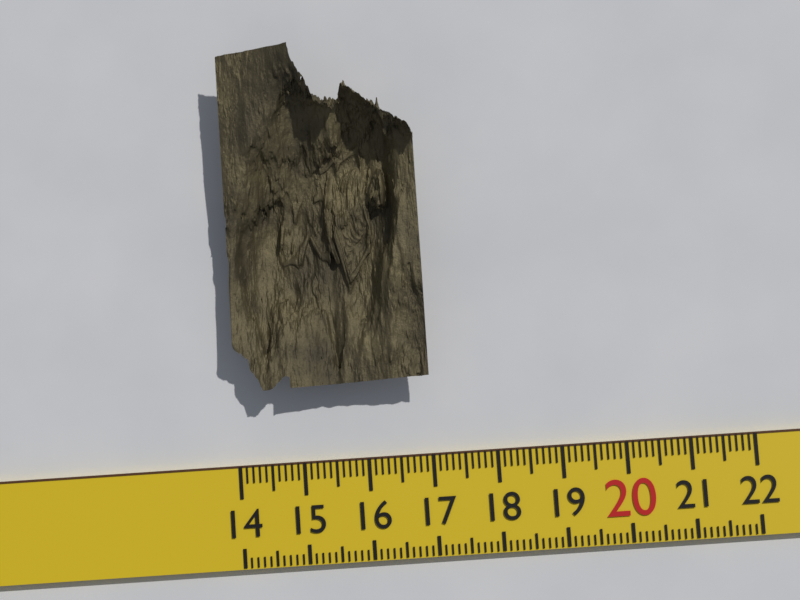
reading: 17.0 (no unit)
